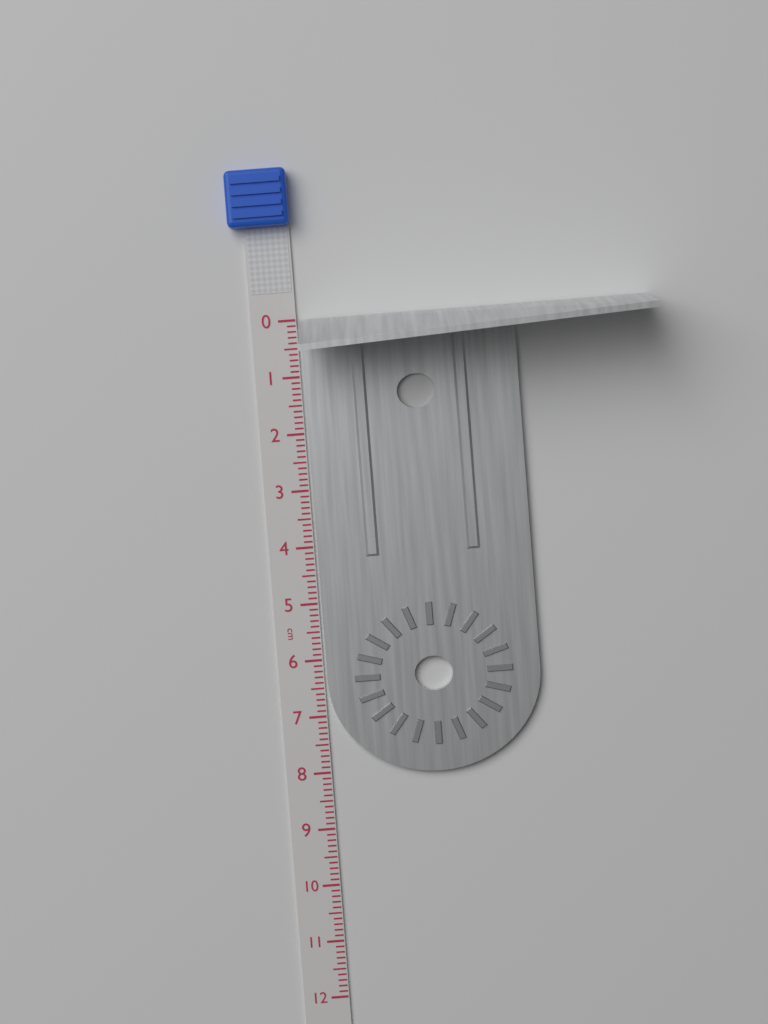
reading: 8.1 cm
